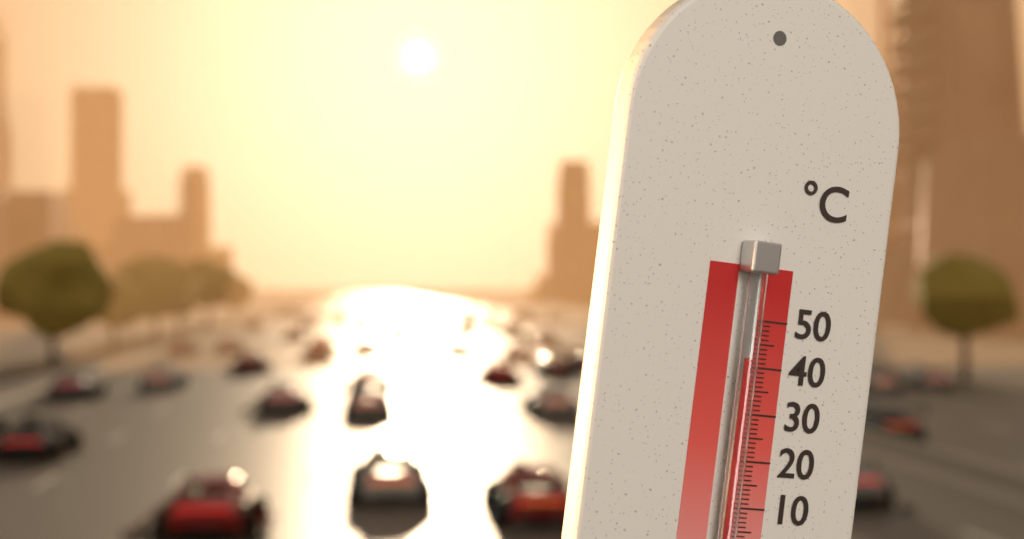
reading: 42 °C
